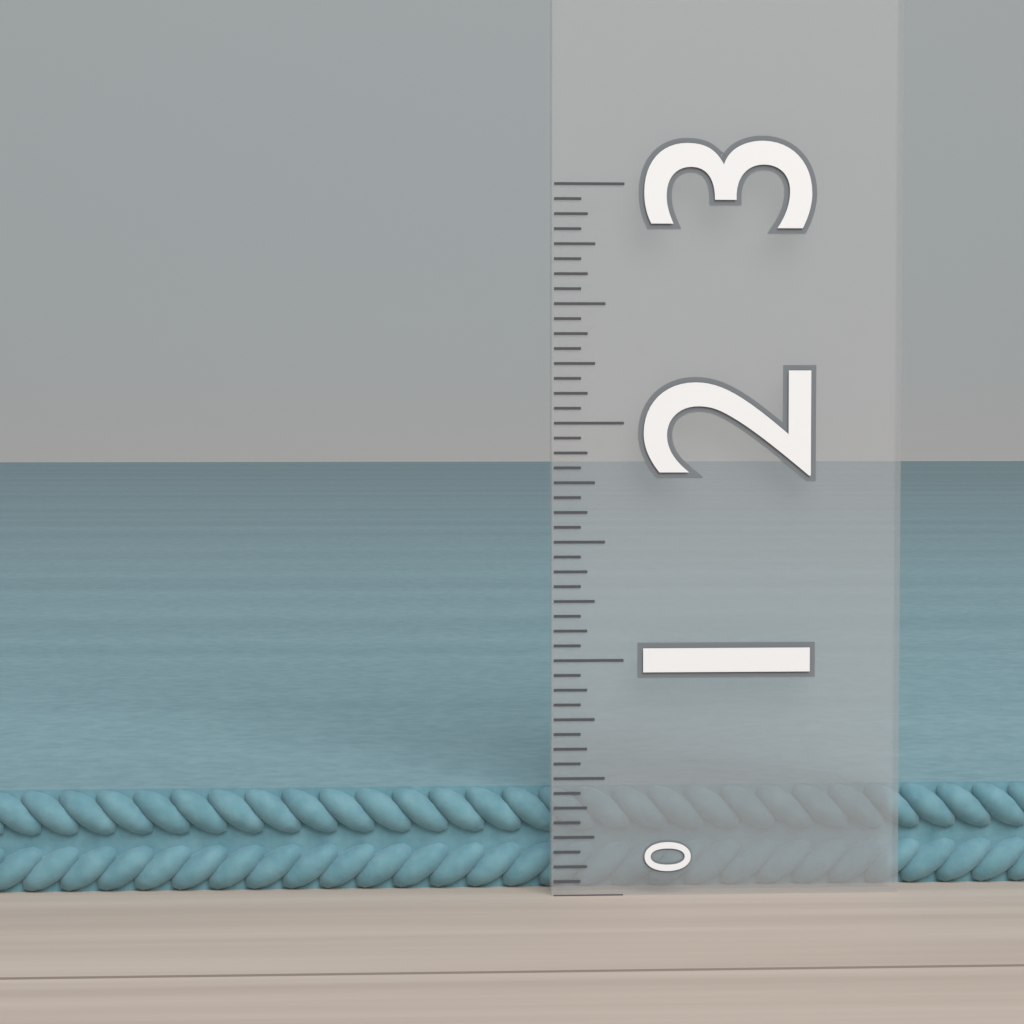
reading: 0.4375 (no unit)
